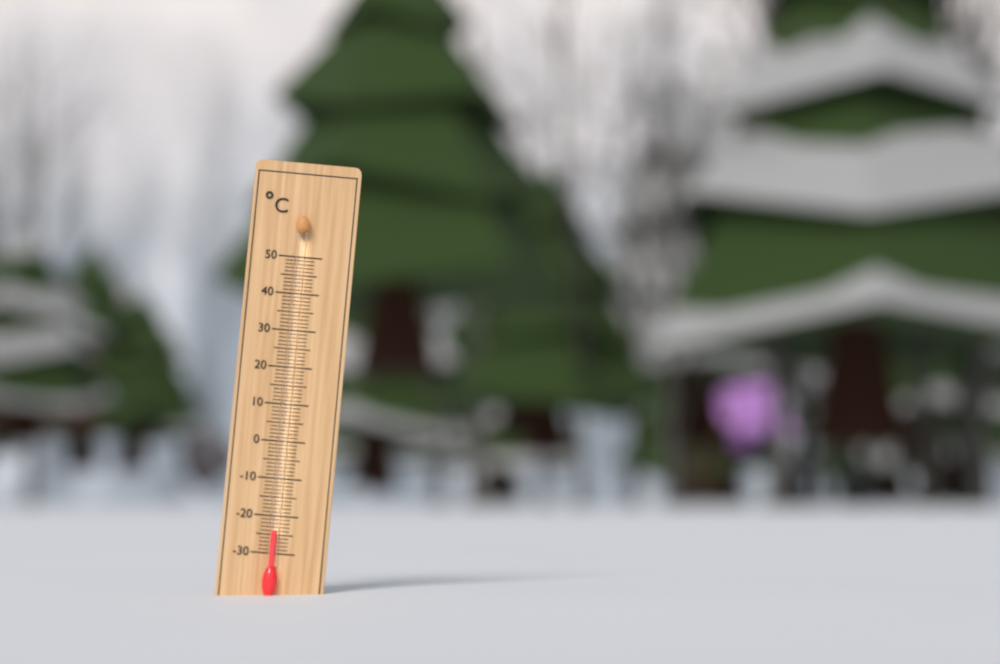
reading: -24 °C
